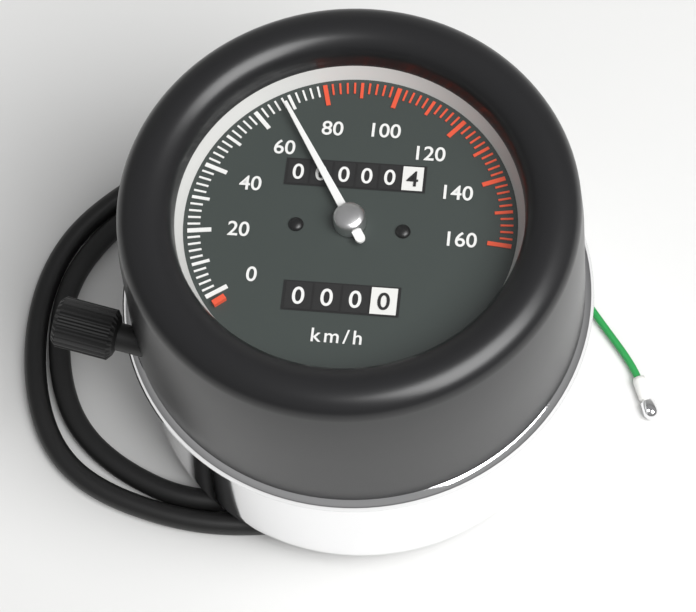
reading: 68 km/h
